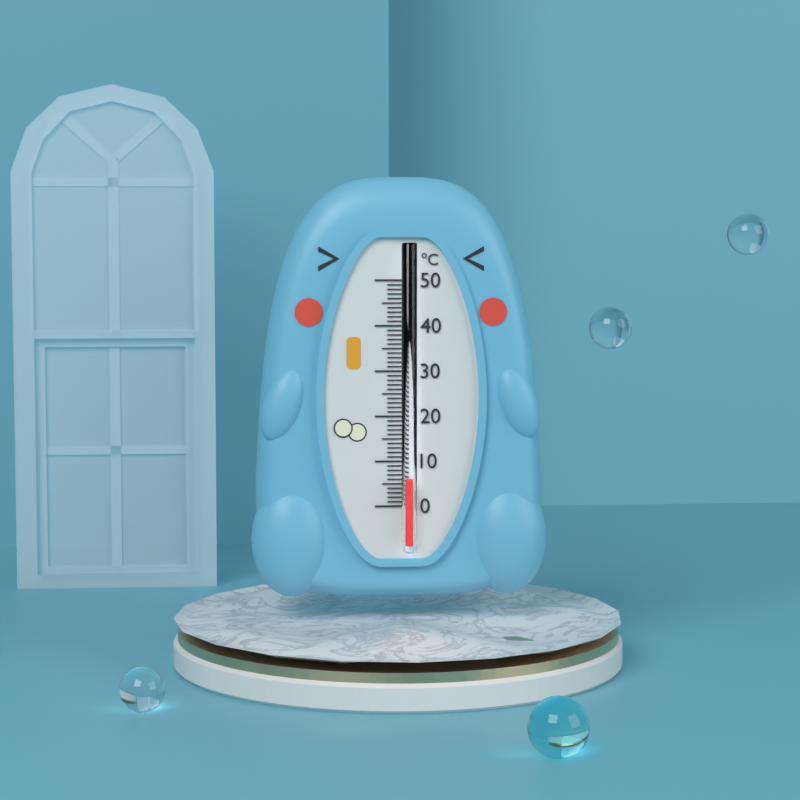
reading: 6 °C
